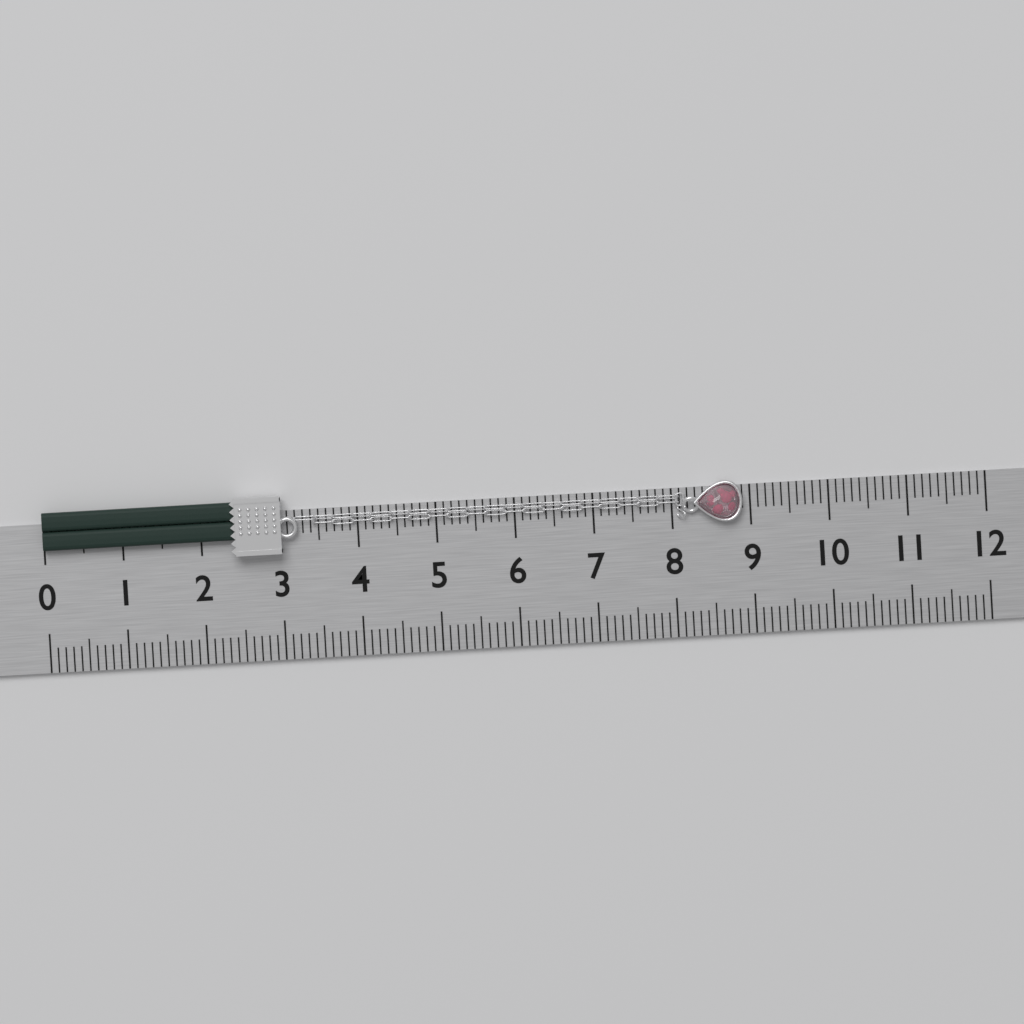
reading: 8.9 (no unit)
